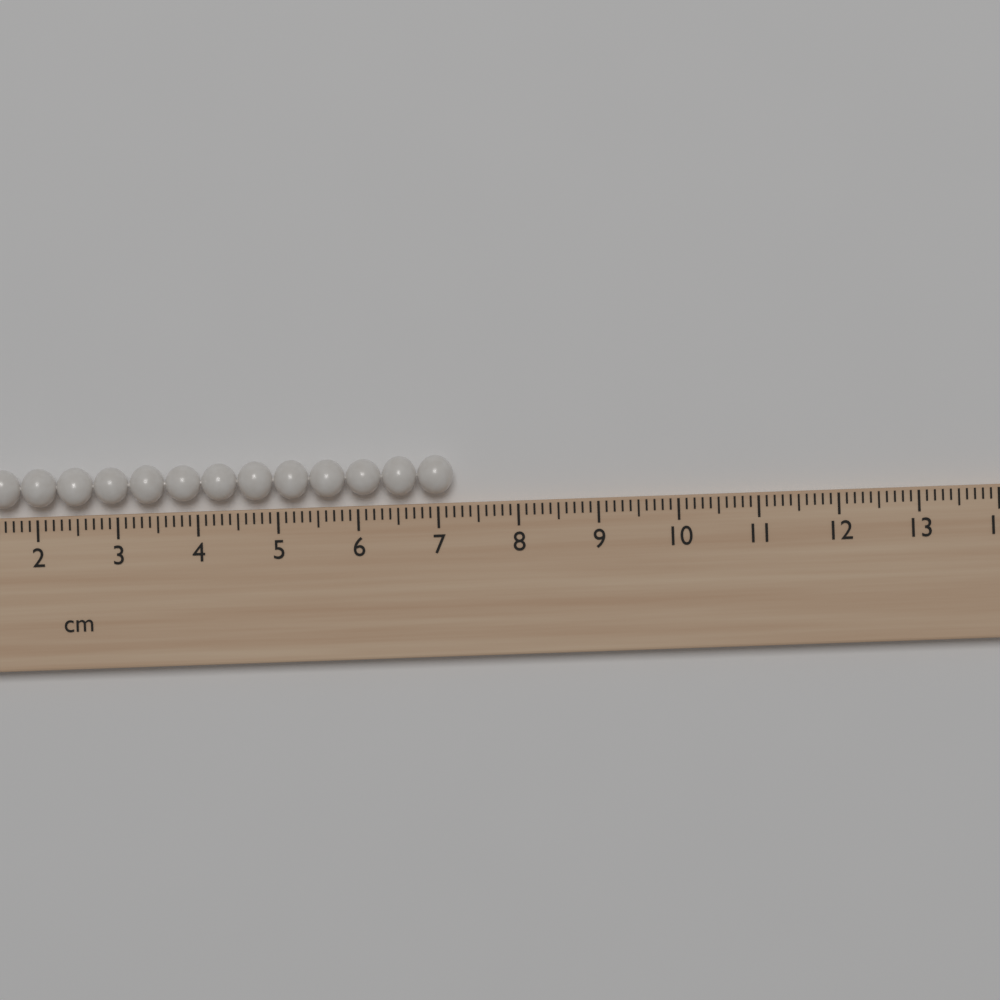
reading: 7.2 cm
